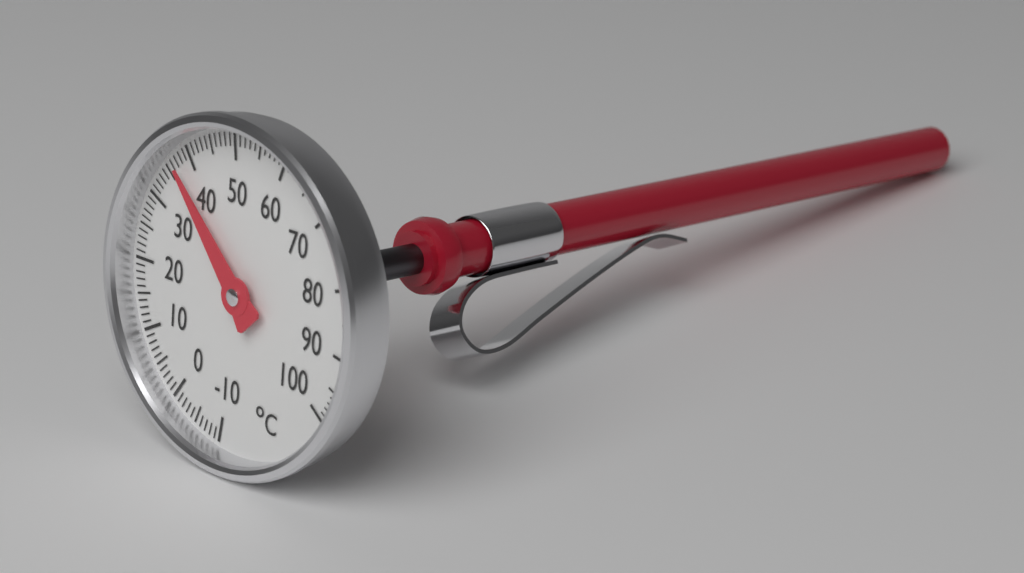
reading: 37 °C
